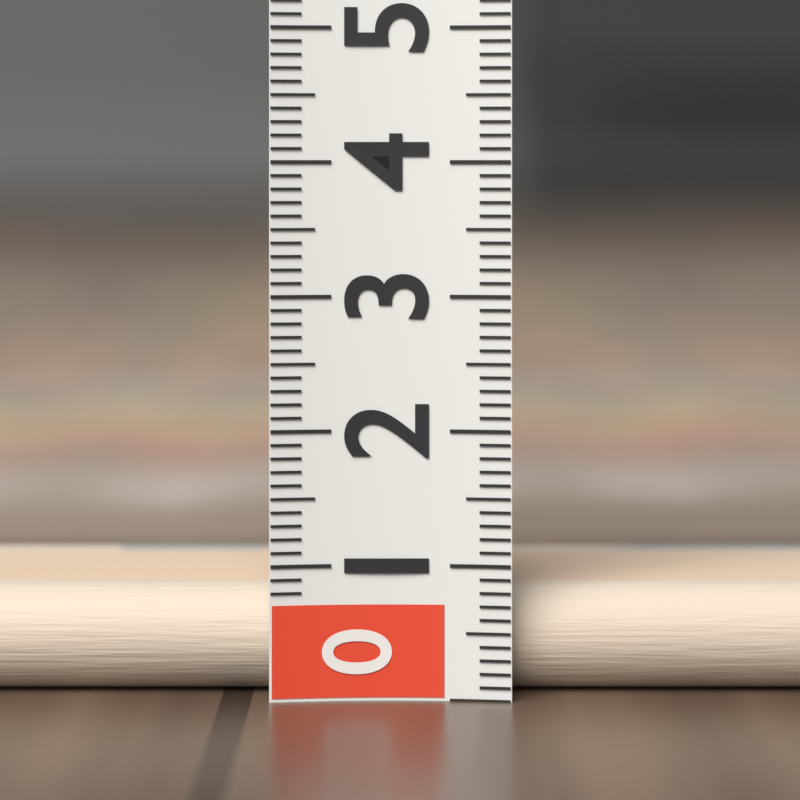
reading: 0.8 (no unit)
